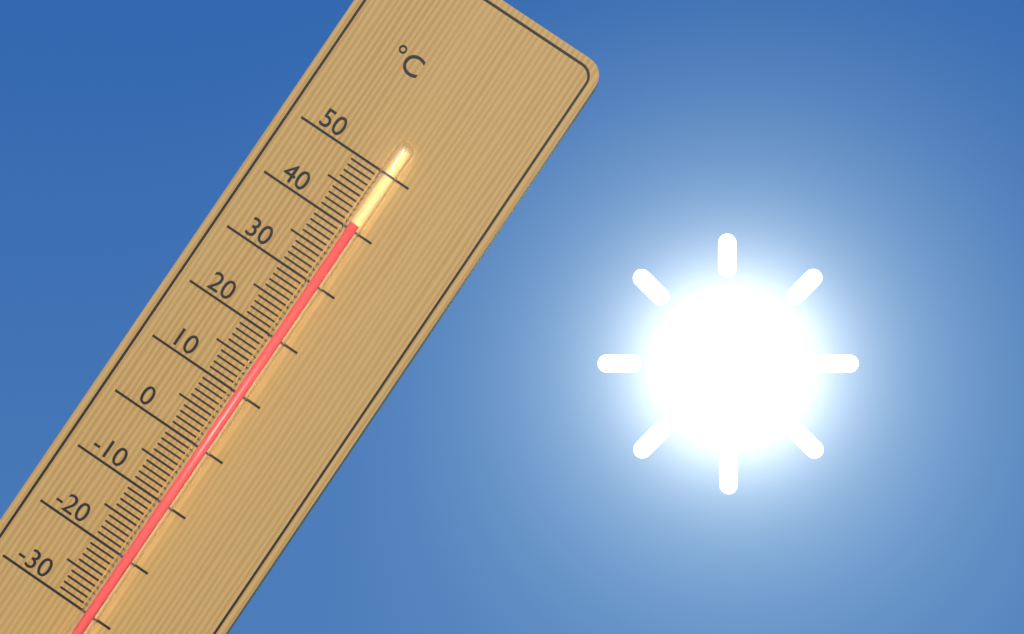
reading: 41 °C
